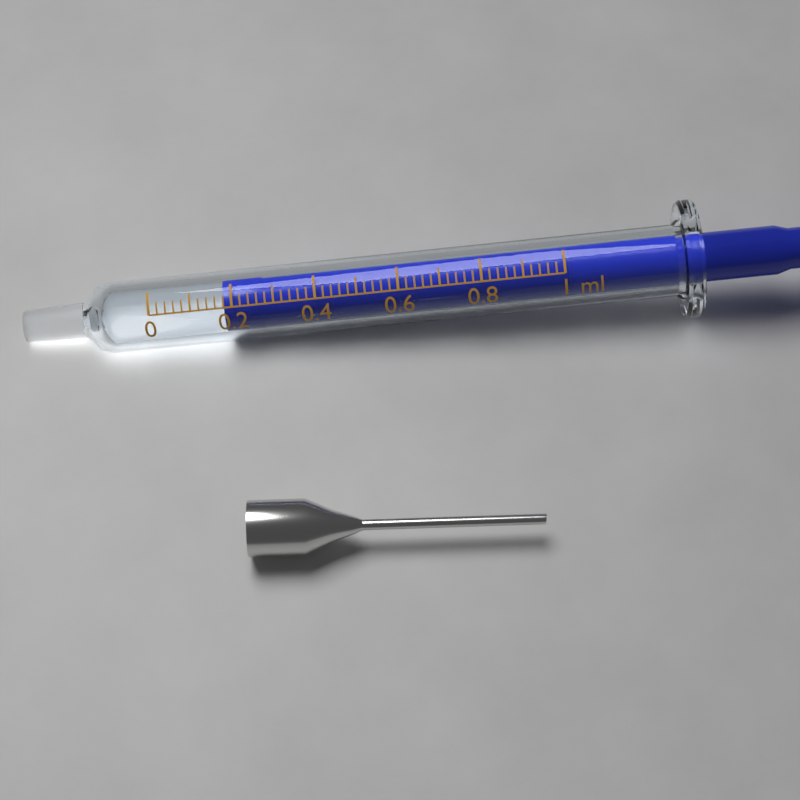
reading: 0.18 ml
